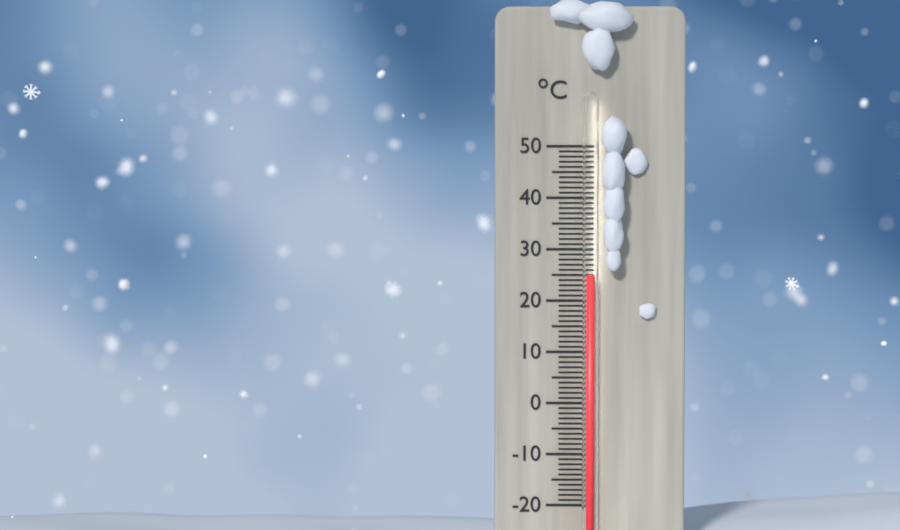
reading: 25 °C
